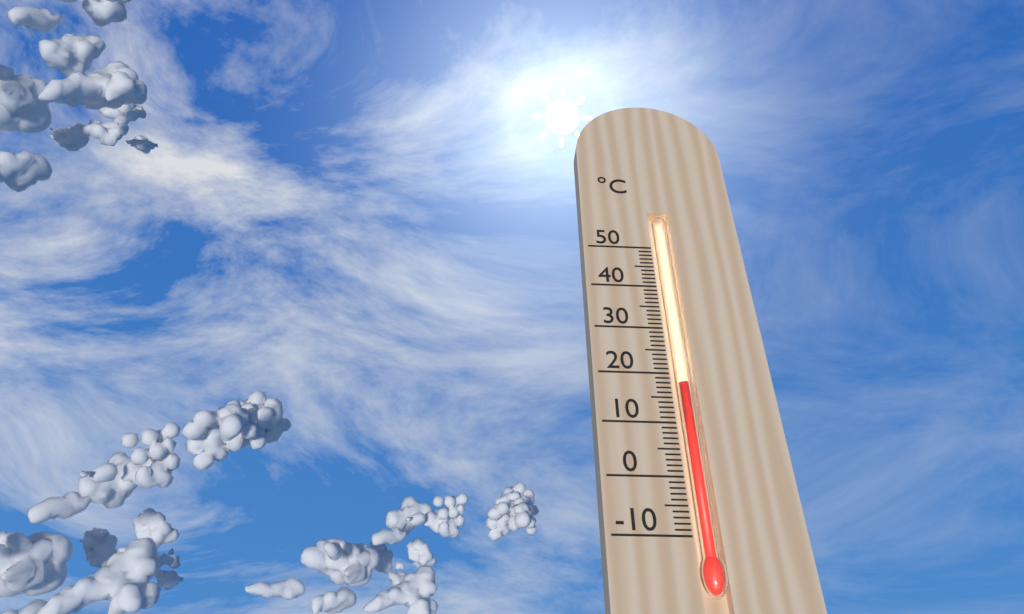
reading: 18 °C
